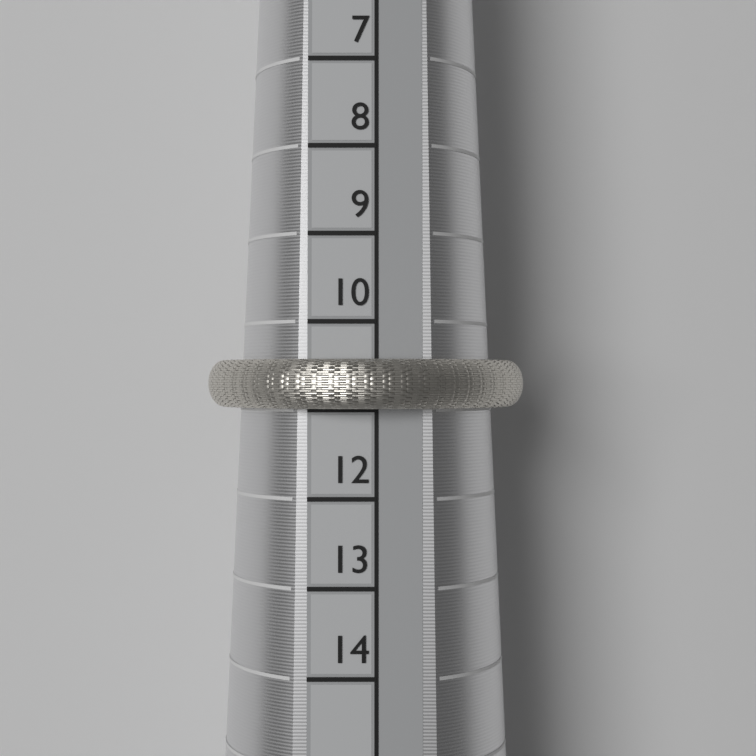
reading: 11 (no unit)
